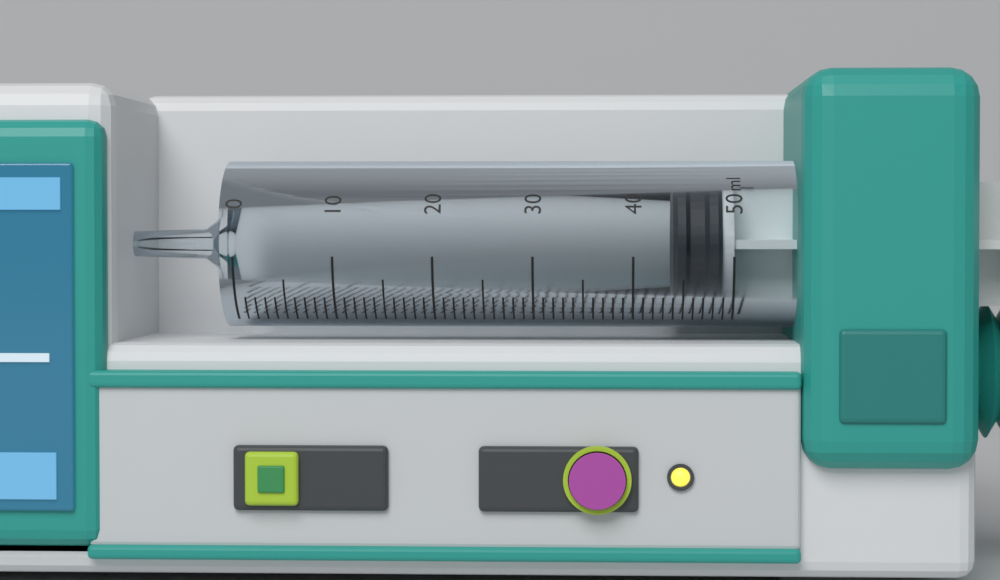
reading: 44 ml
